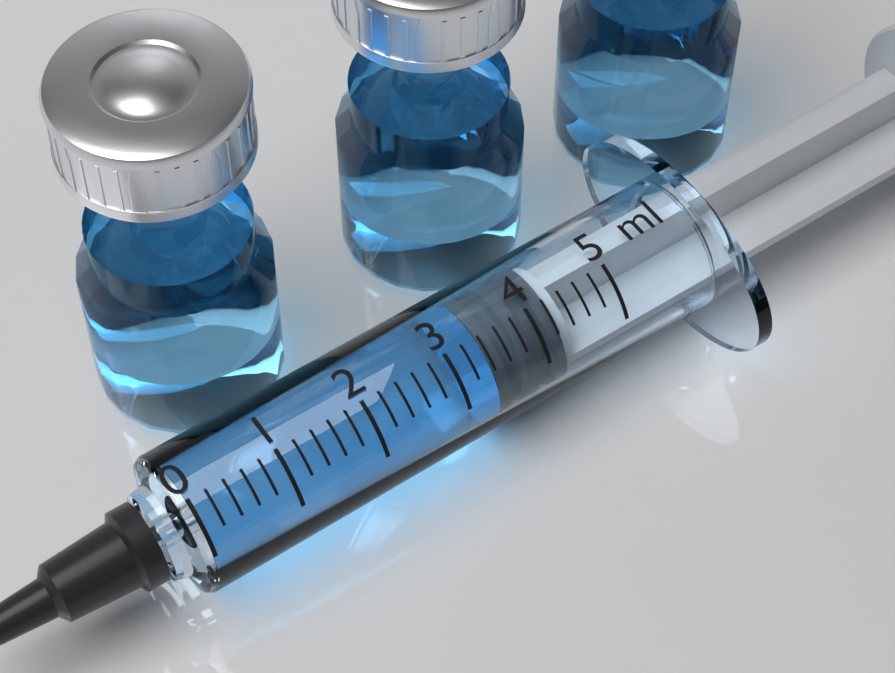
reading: 3.4 ml
